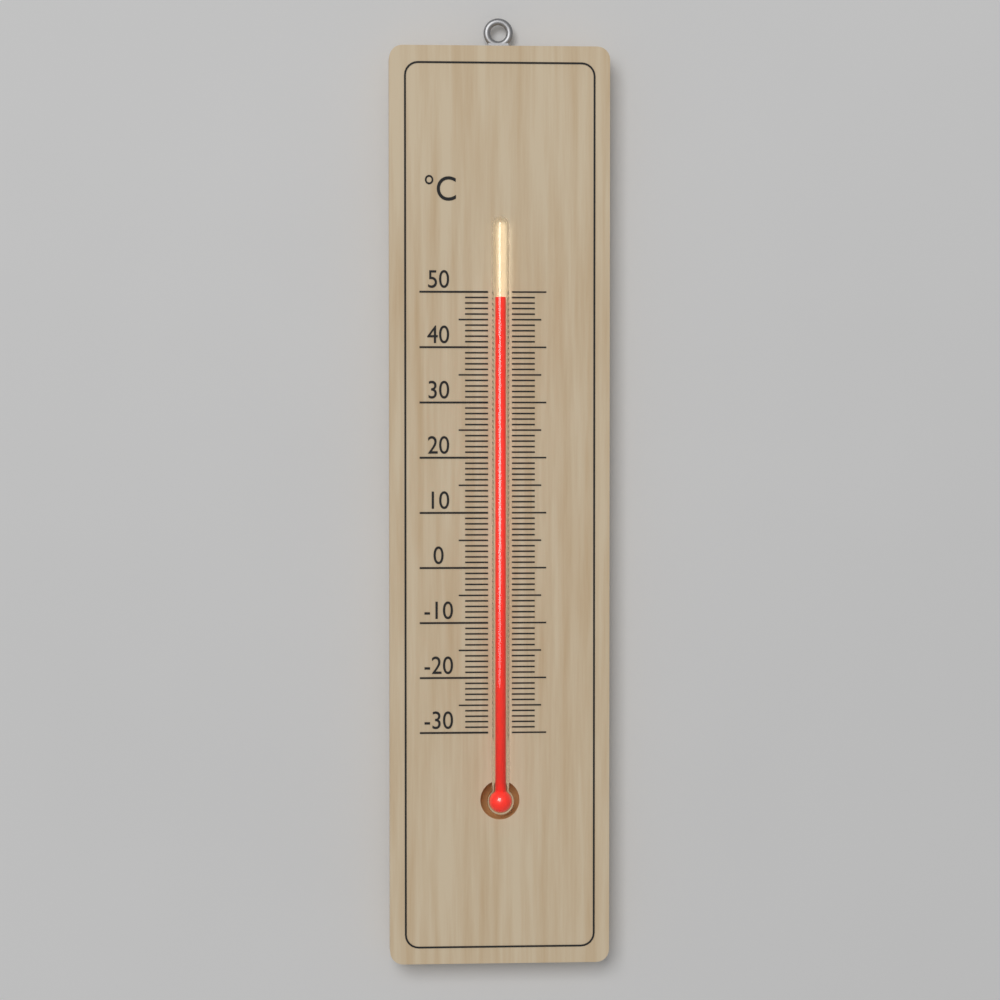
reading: 49 °C
